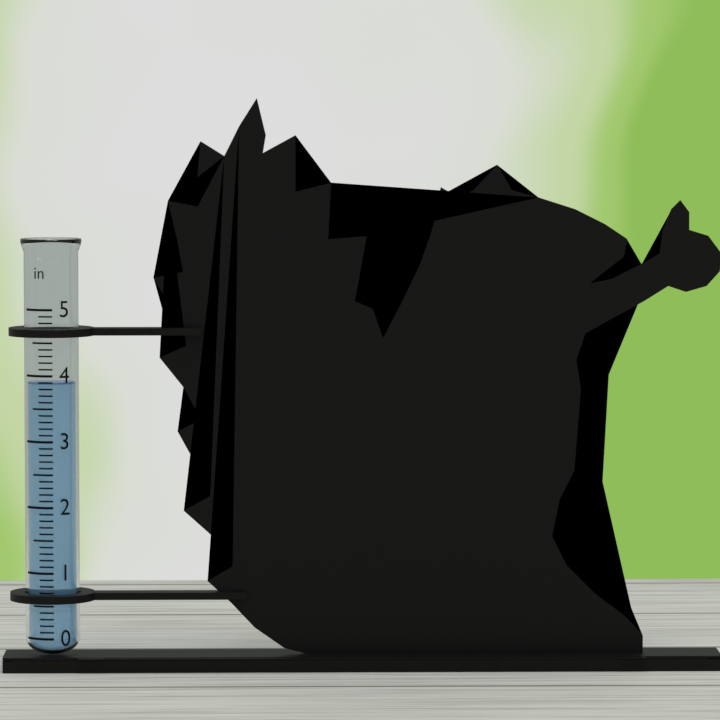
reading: 3.9 in
